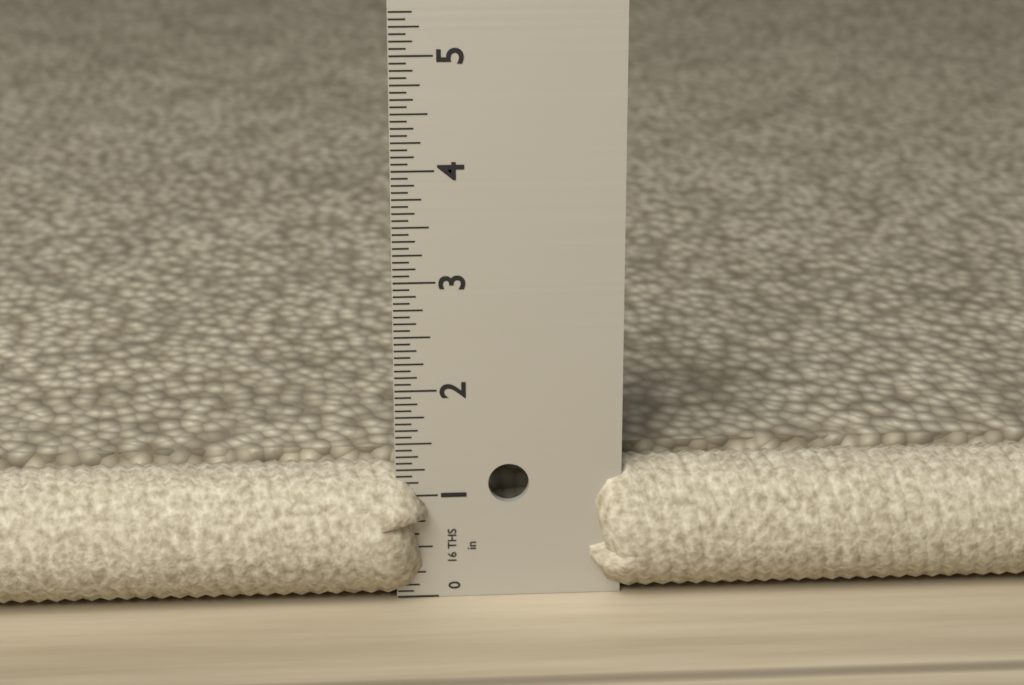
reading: 1.2500 in
